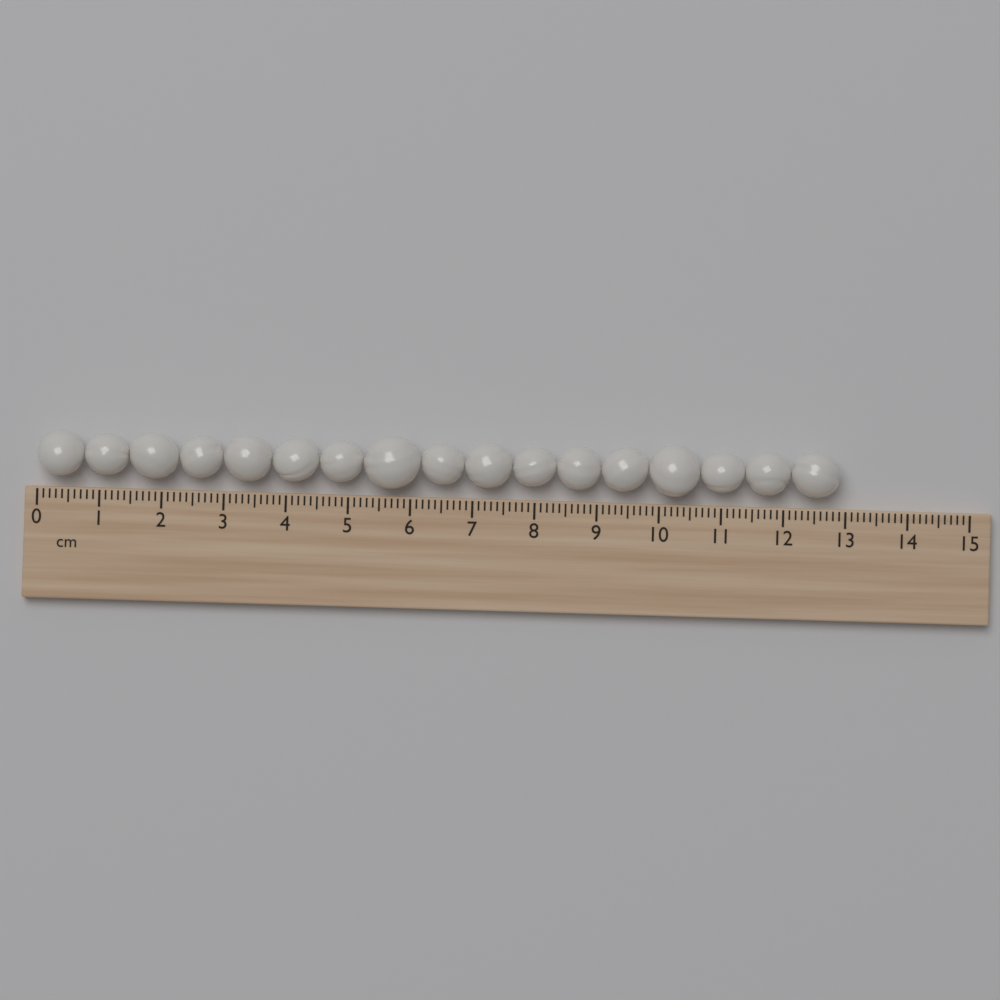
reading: 12.9 cm
